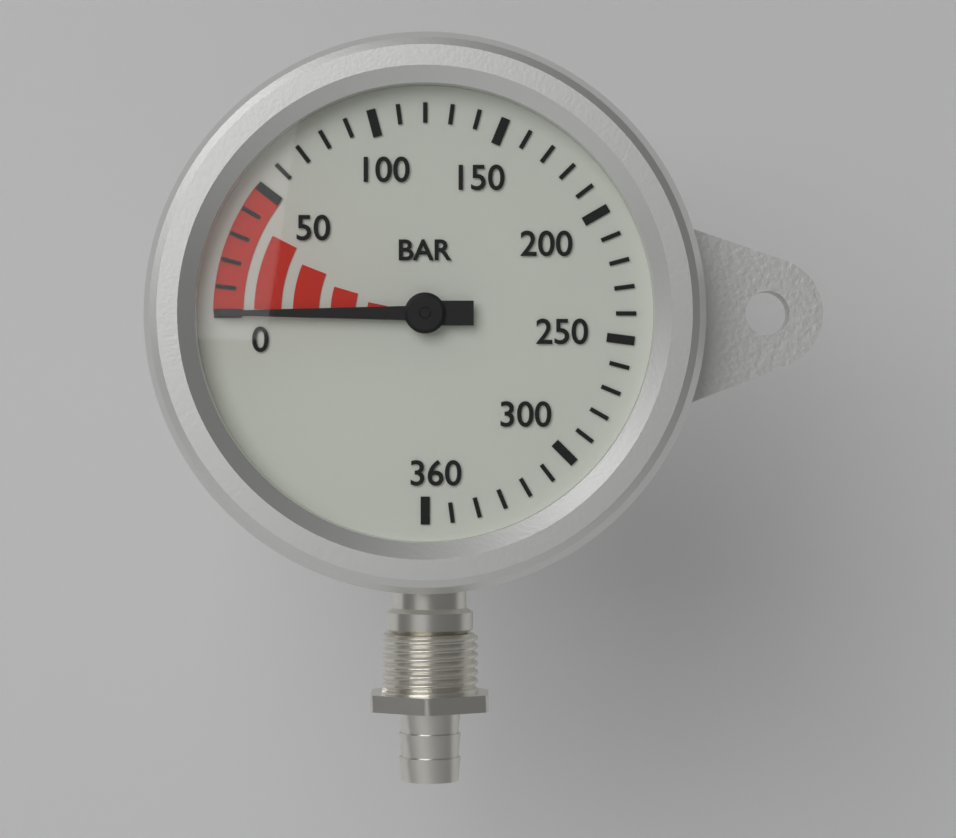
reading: 0 bar
